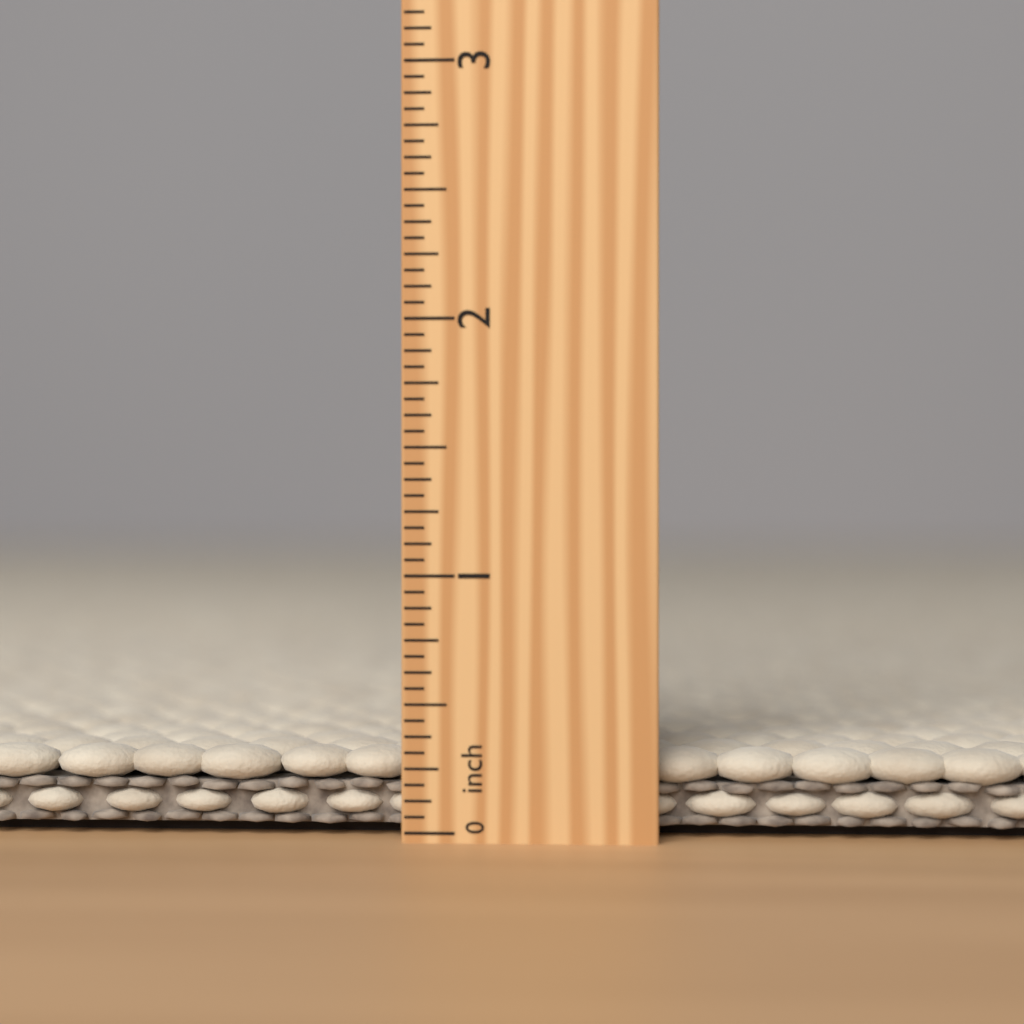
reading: 0.3125 inch
